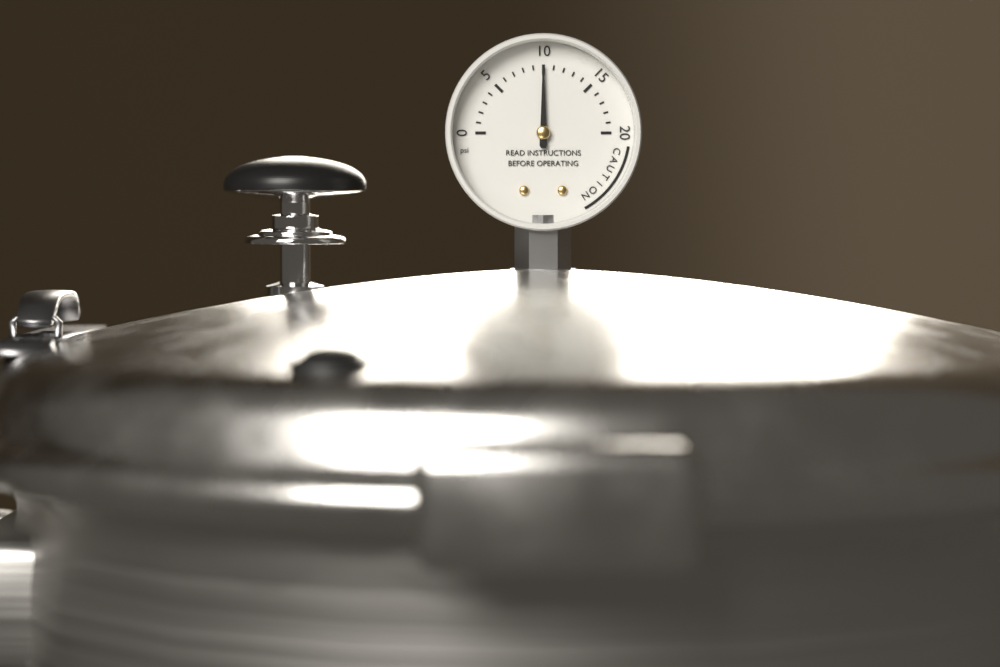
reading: 10 psi
